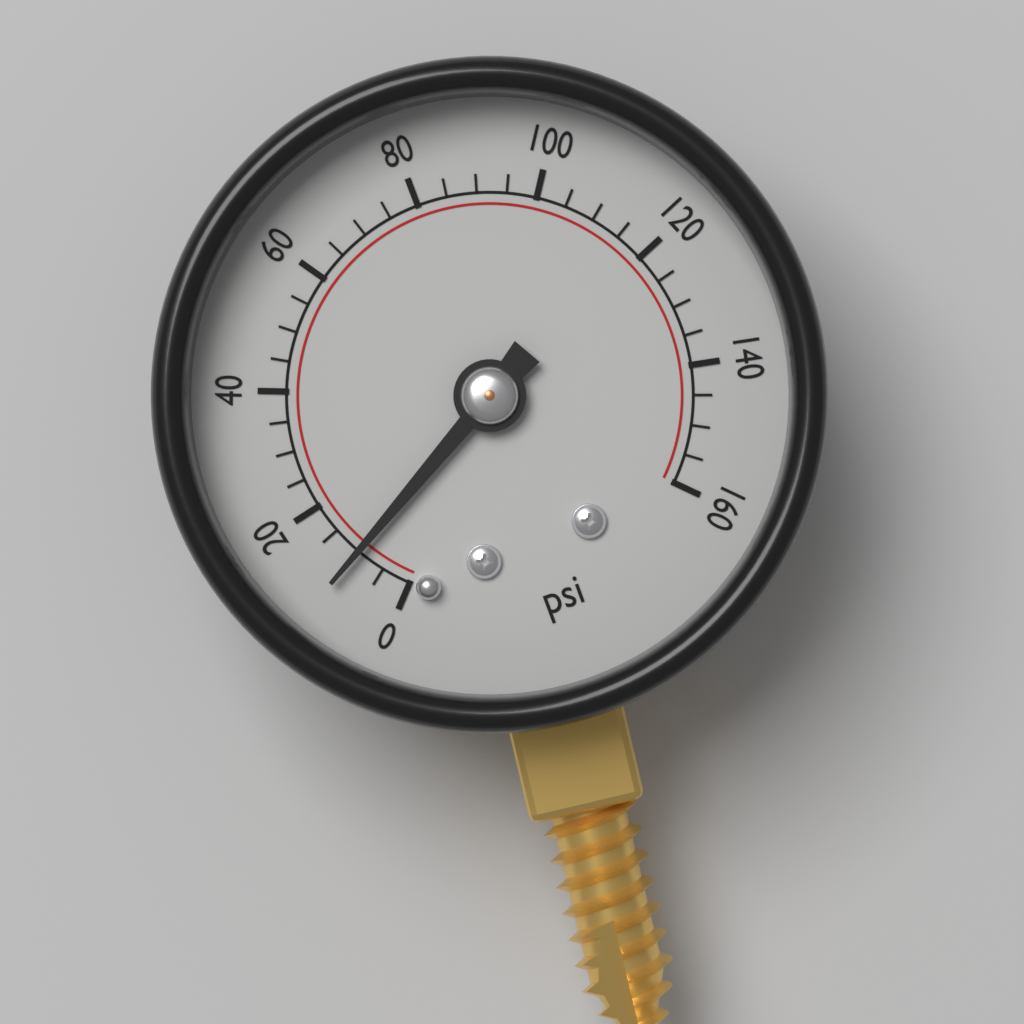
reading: 10 psi
